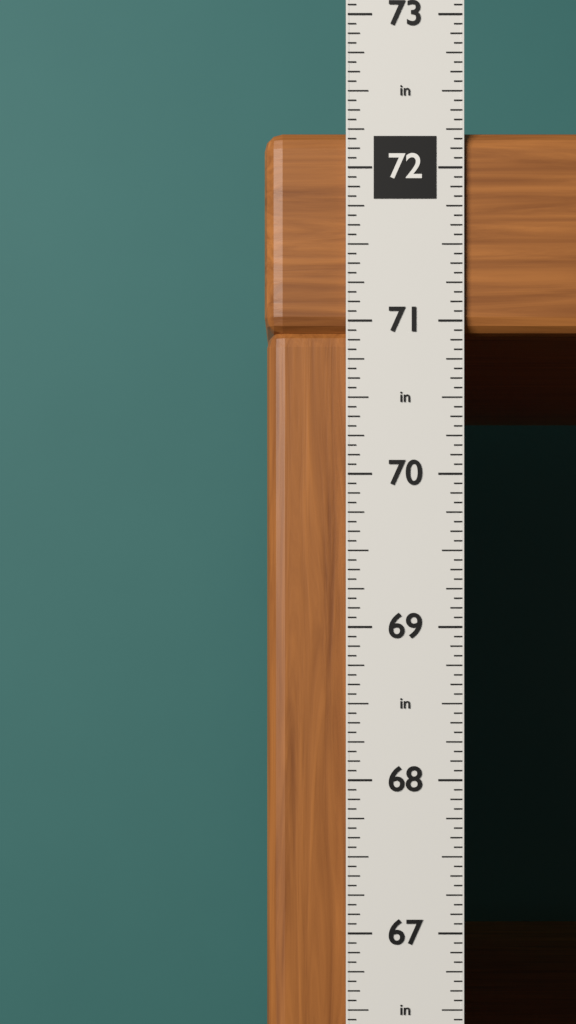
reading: 72.2500 in
